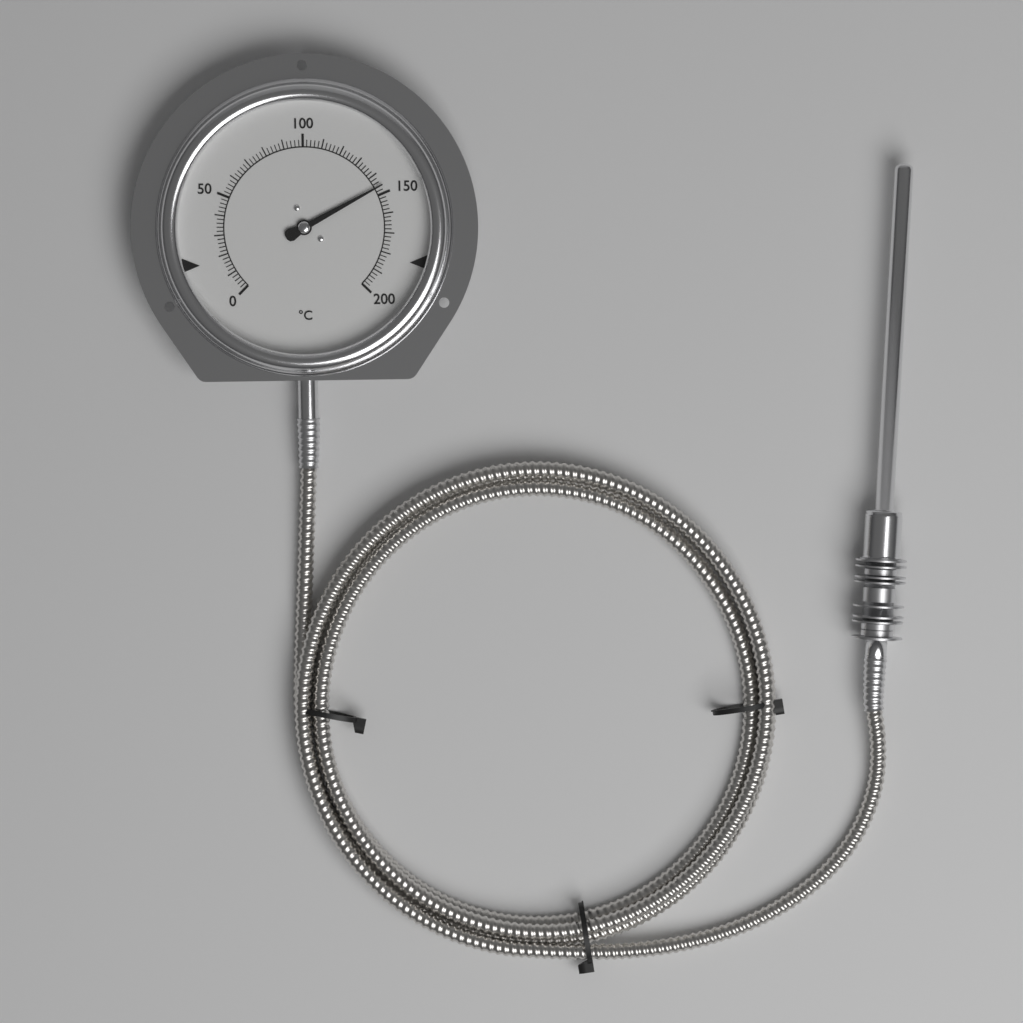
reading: 146 °C
